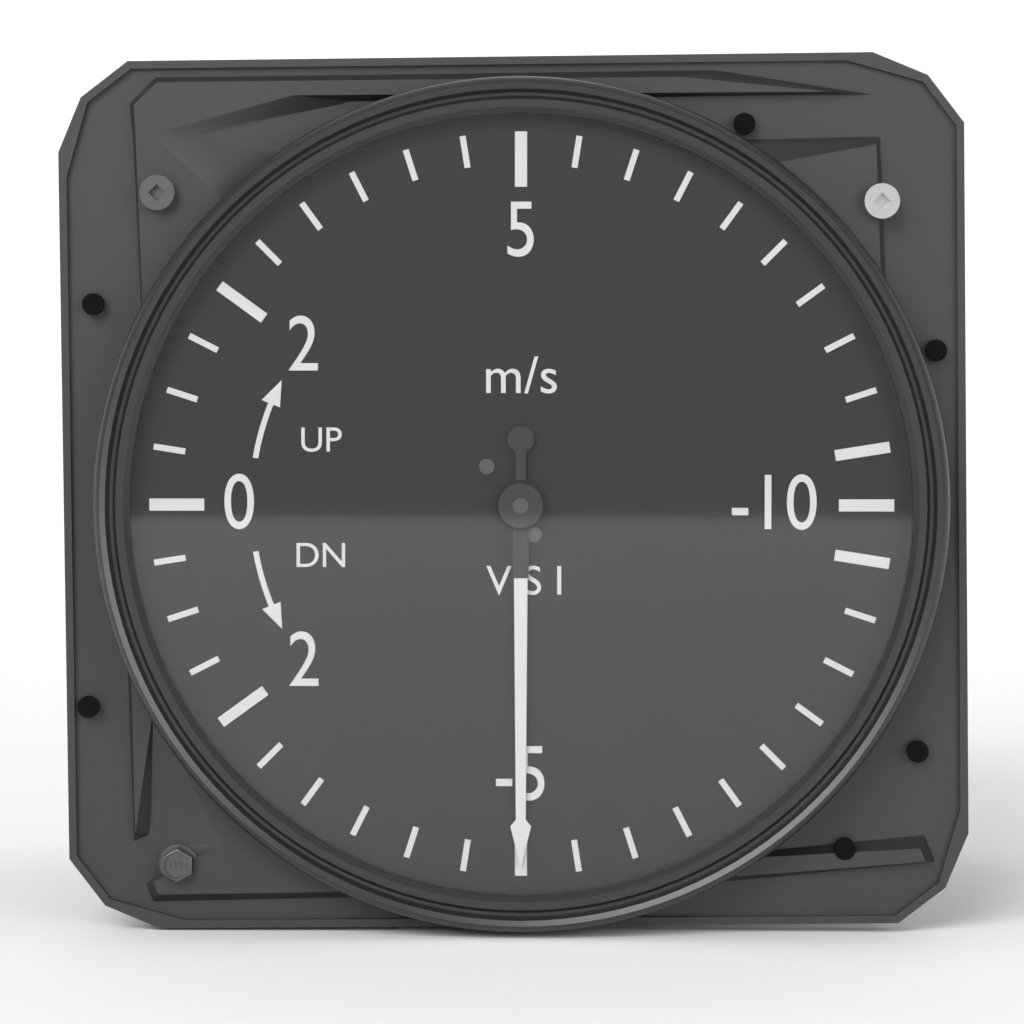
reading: -5.0 m/s
